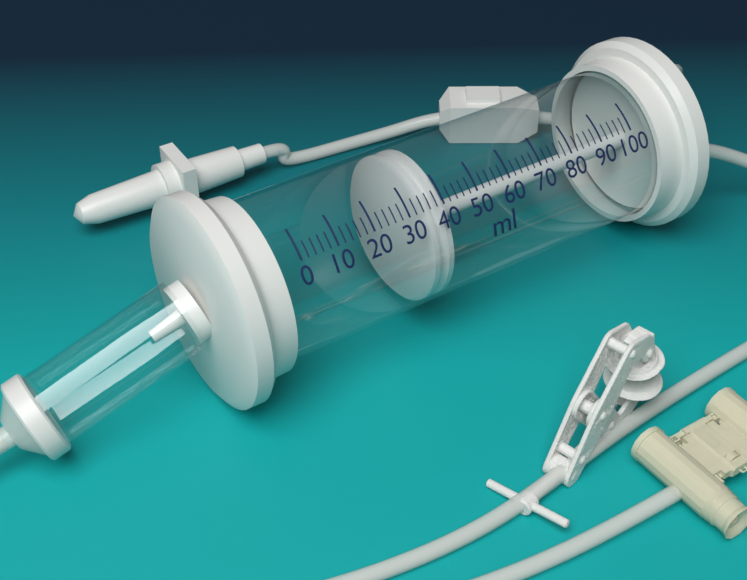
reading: 34 ml
